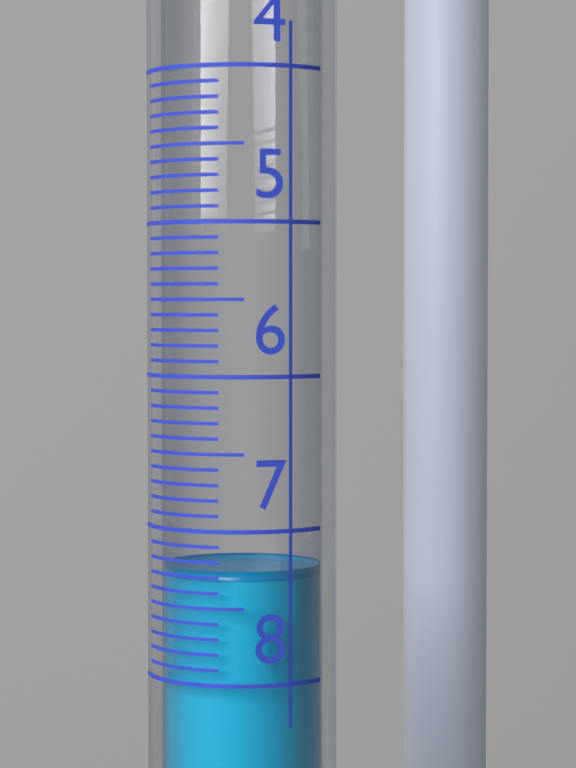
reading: 7.3 (no unit)
